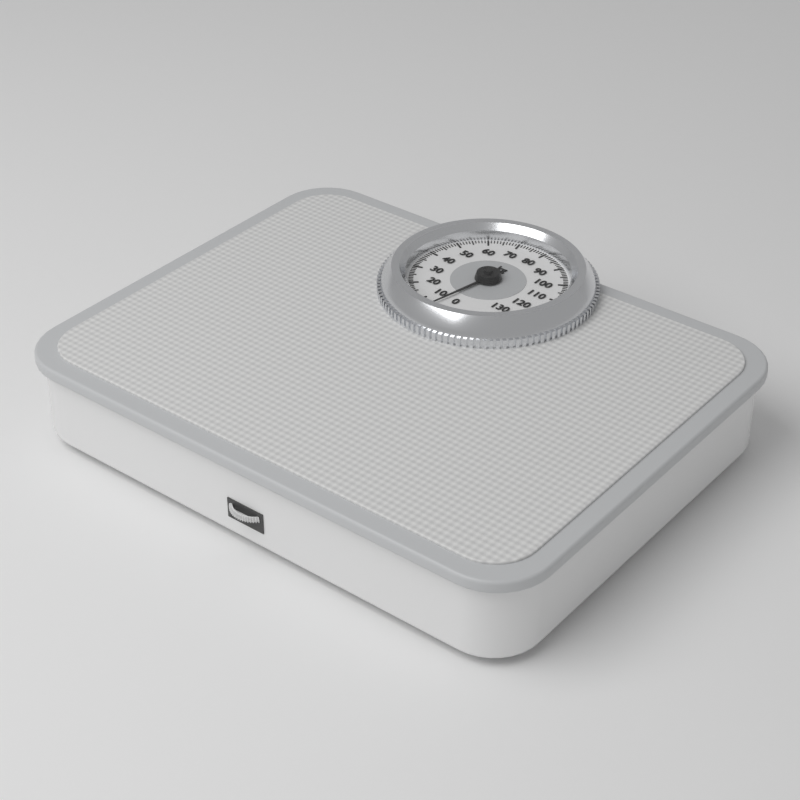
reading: 5 kg
